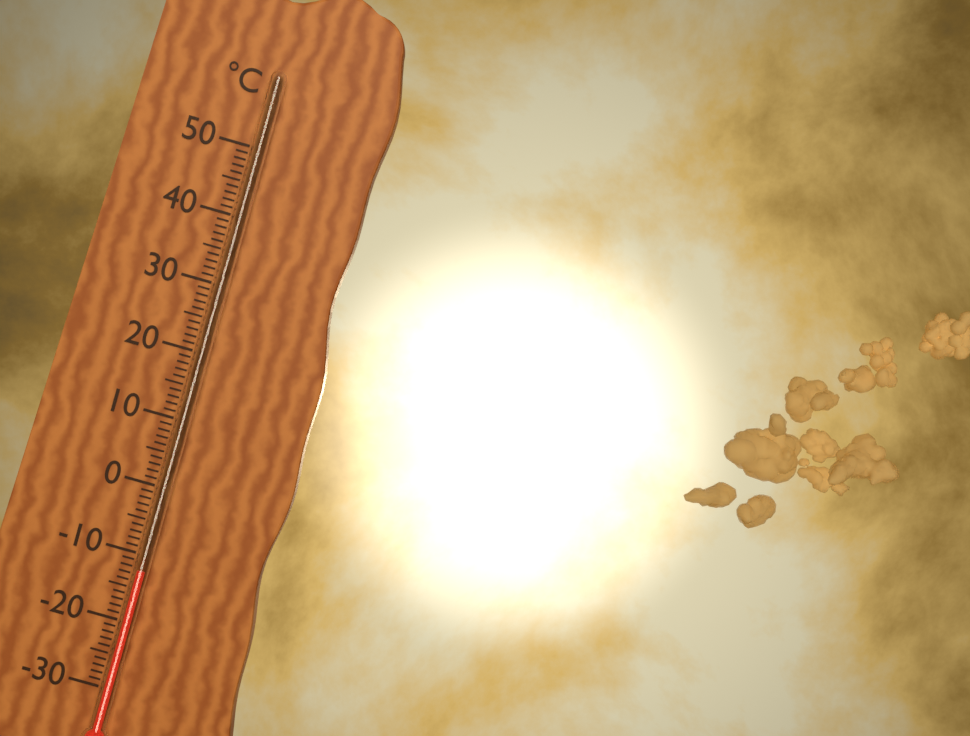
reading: -12 °C
